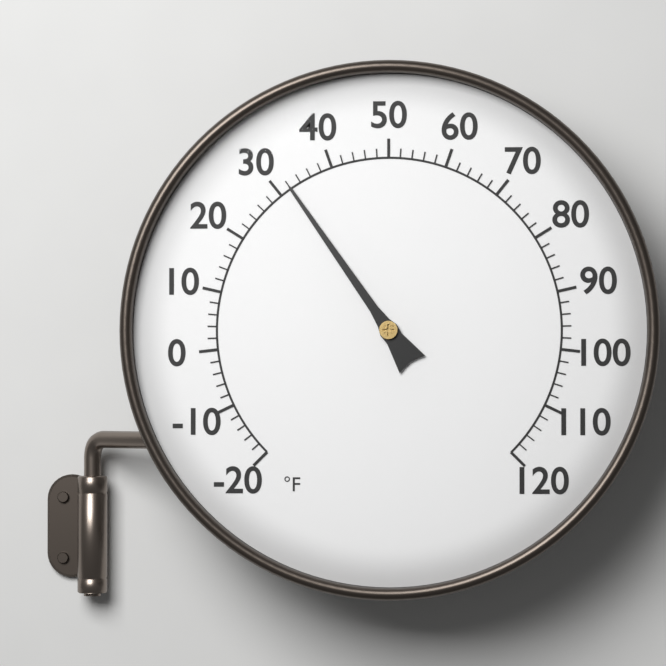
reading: 32 °F
